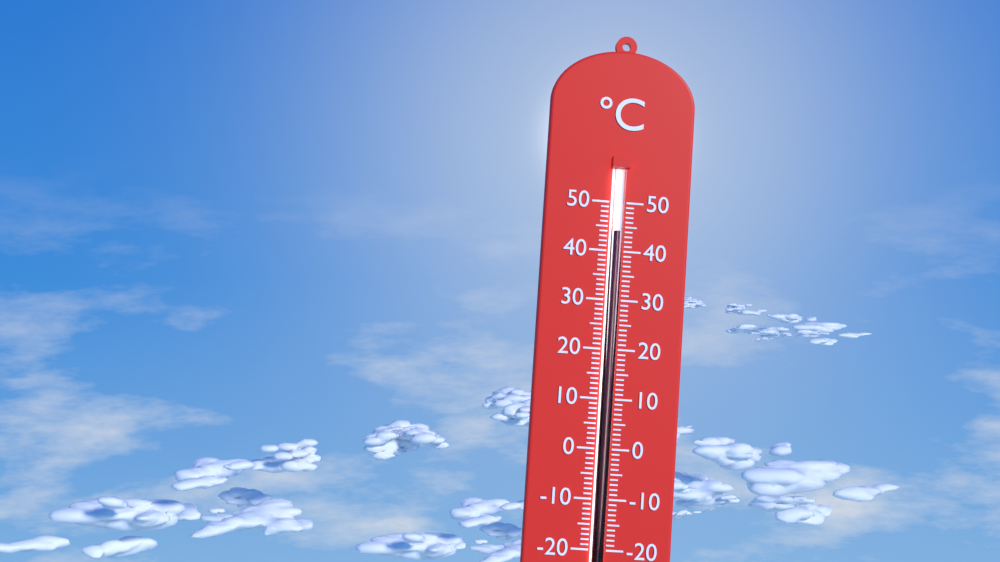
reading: 44 °C
